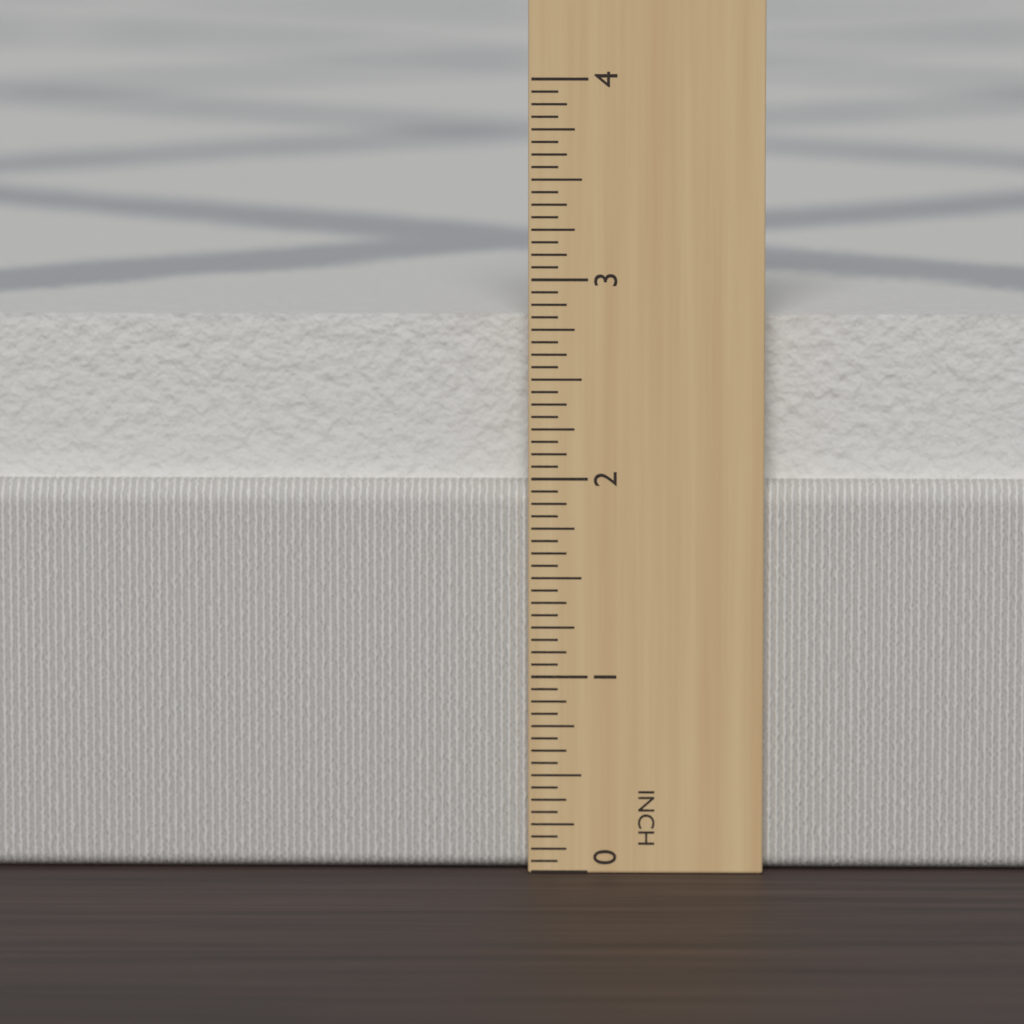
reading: 2.8125 in
